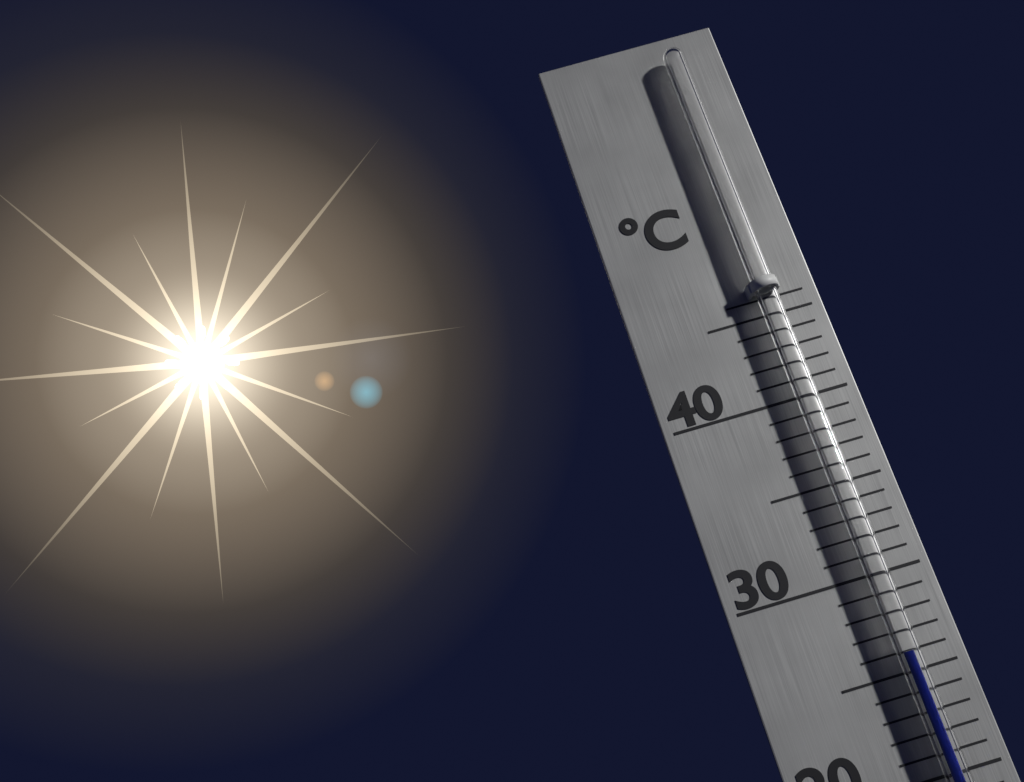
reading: 26 °C
